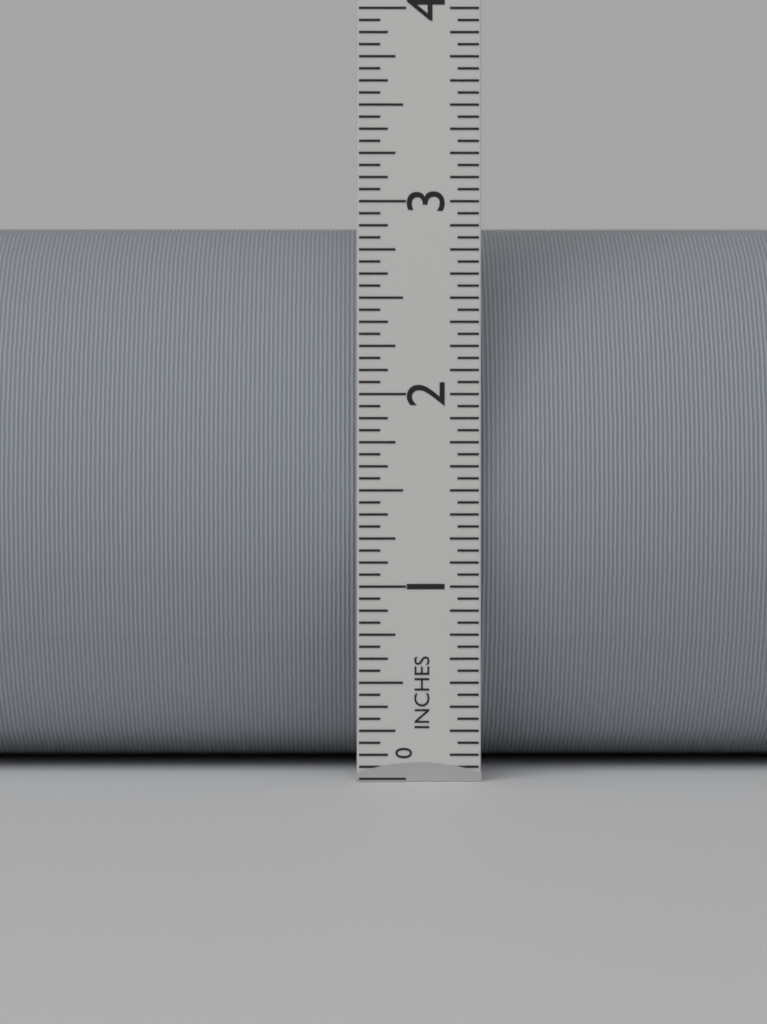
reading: 2.9375 in
